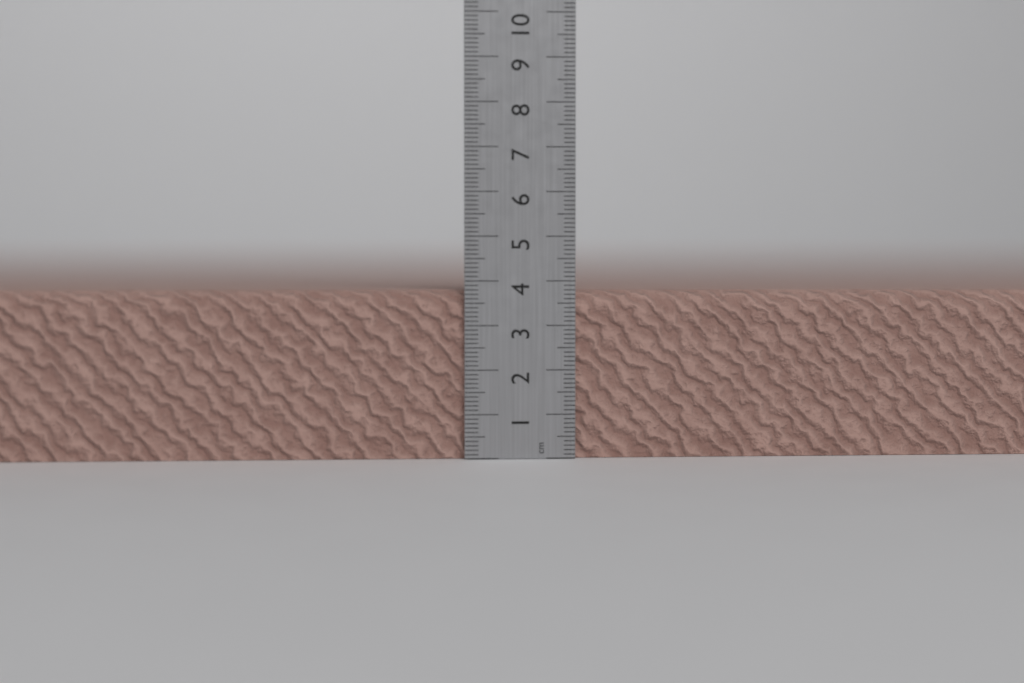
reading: 3.8 cm
